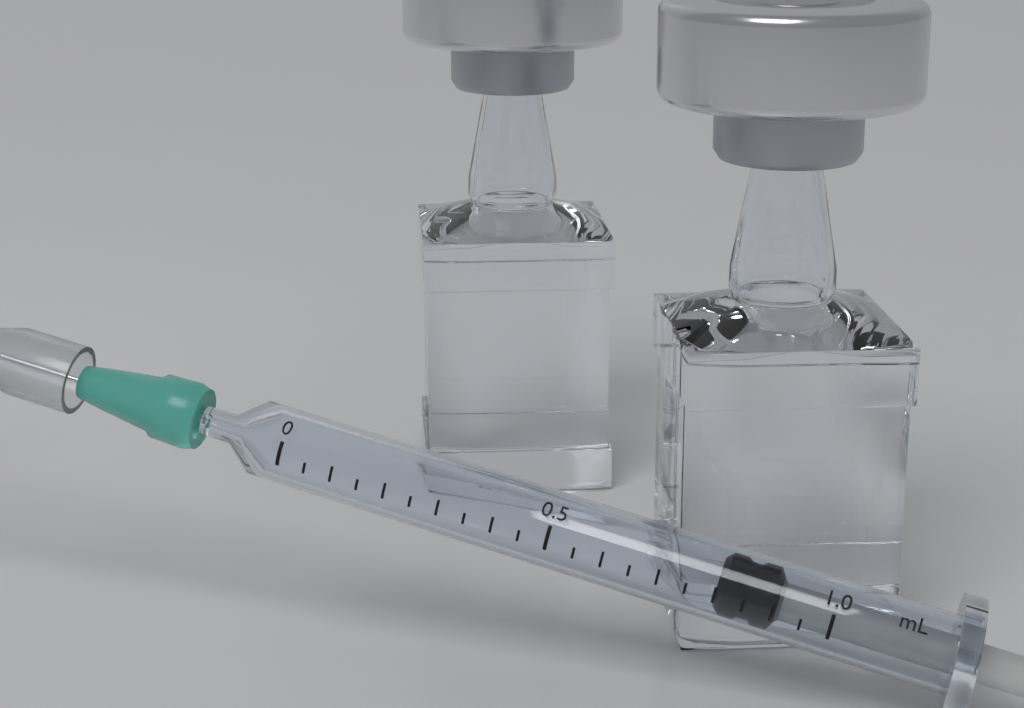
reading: 0.80 mL
